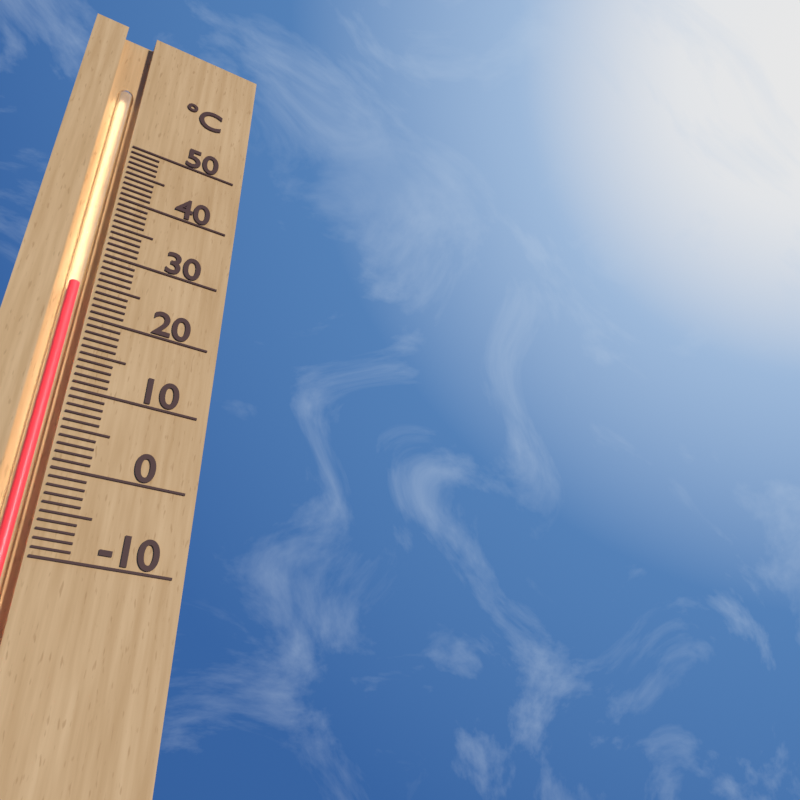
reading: 25 °C
